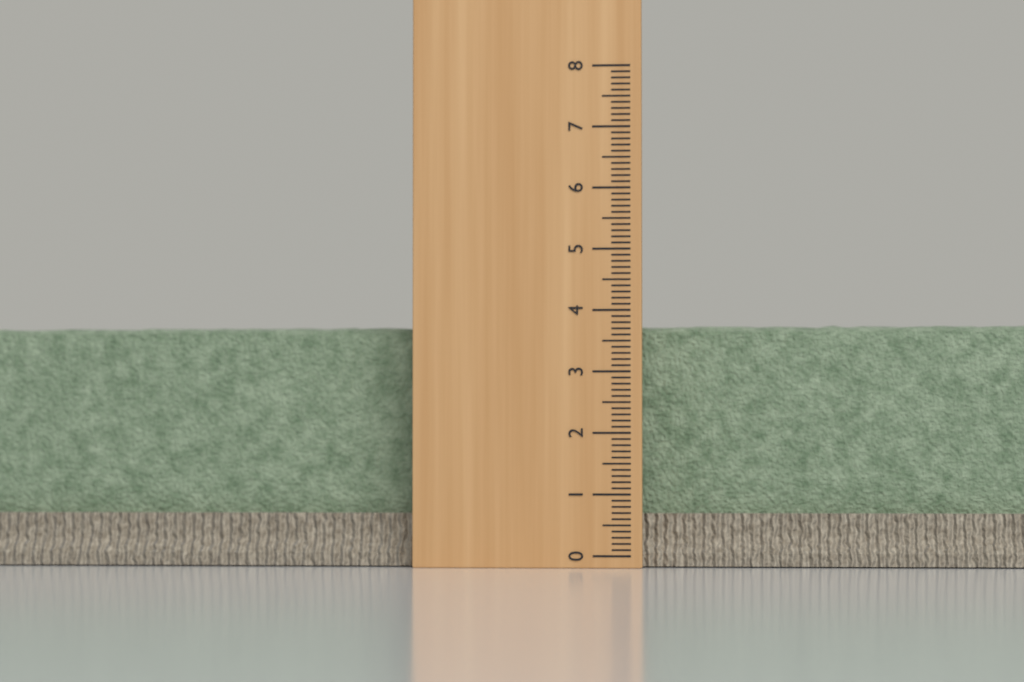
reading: 3.8 (no unit)
